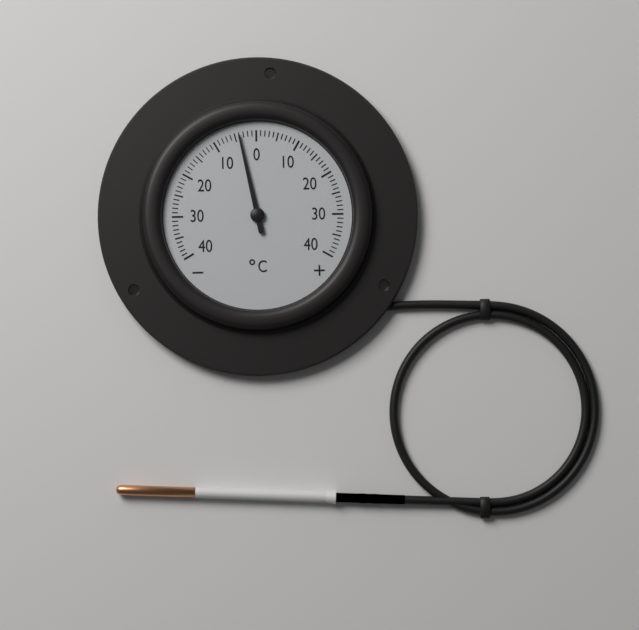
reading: -4 °C
